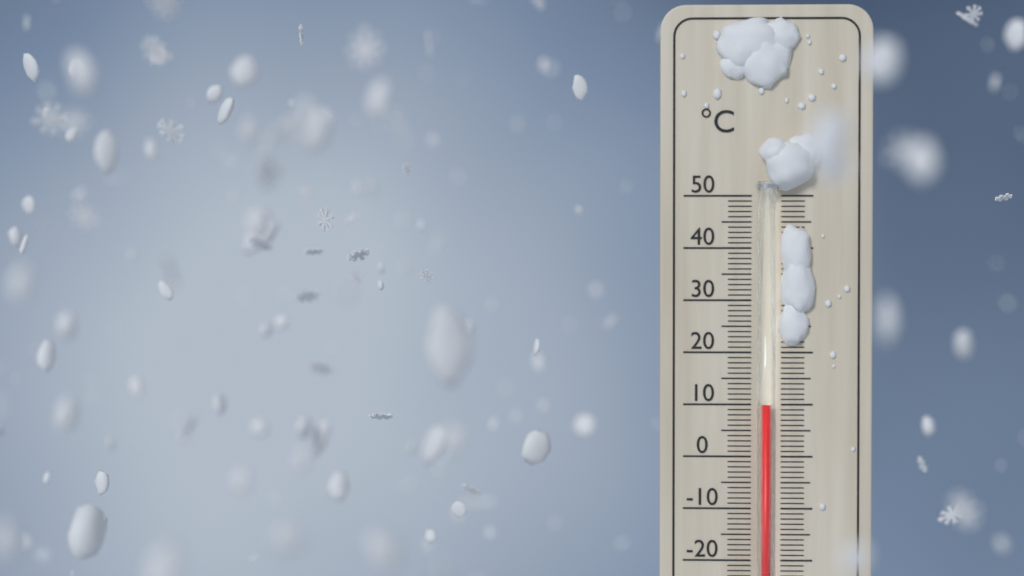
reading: 10 °C
